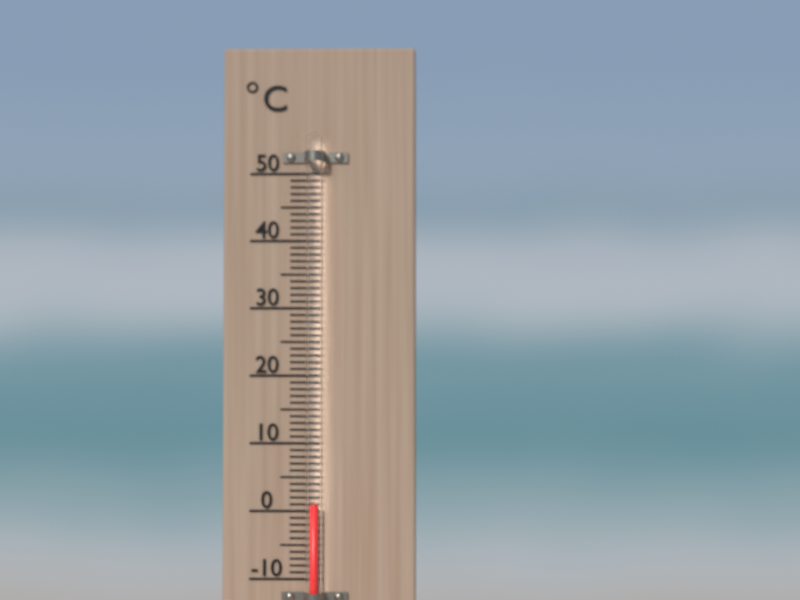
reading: 1 °C
